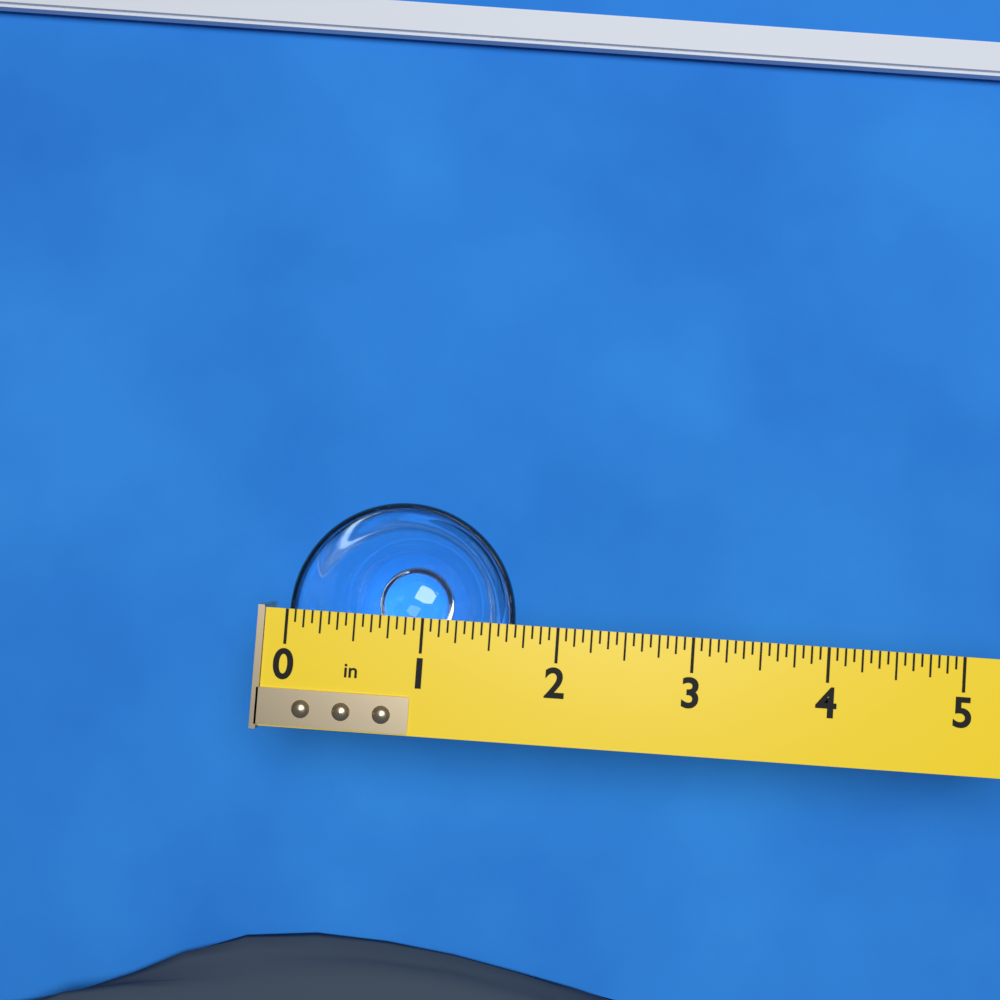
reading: 1.6875 in
